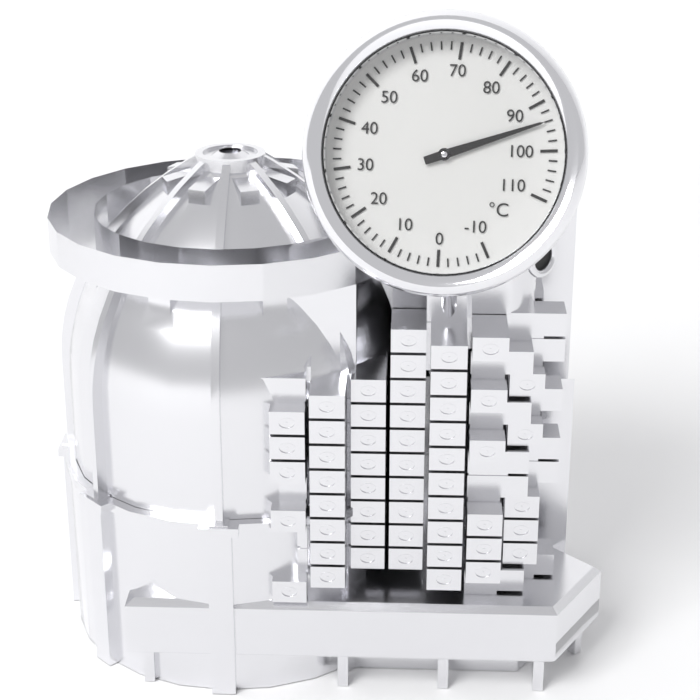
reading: 94 °C
